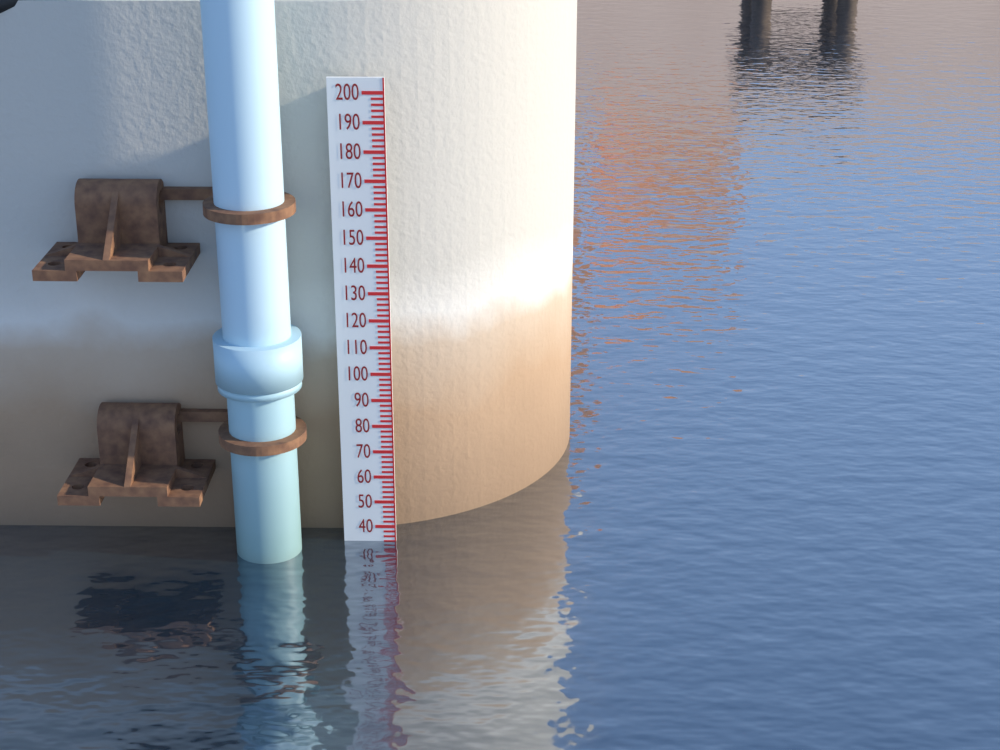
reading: 34 (no unit)
